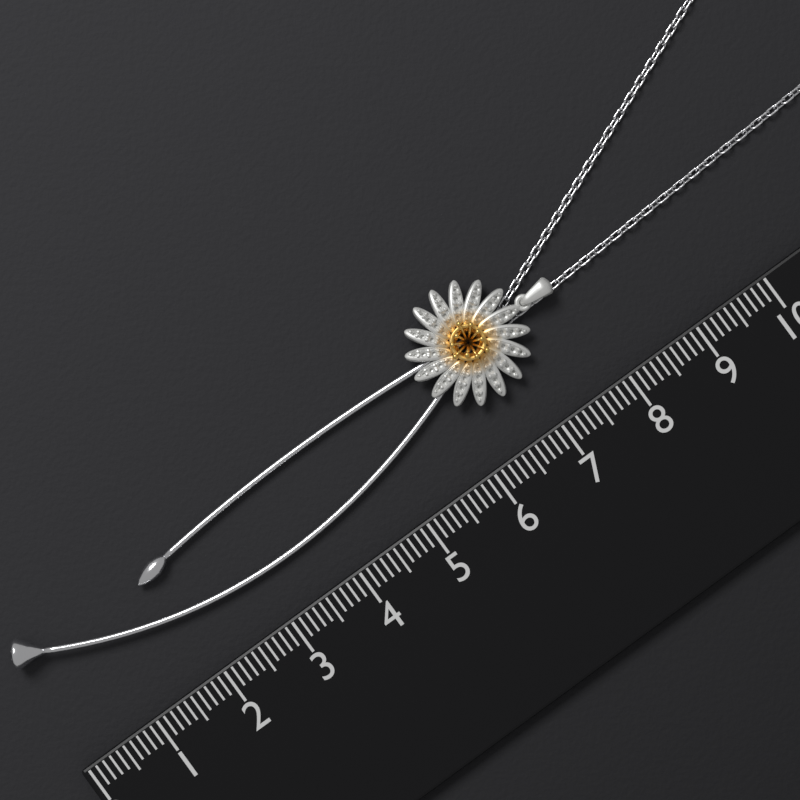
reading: 7.9 (no unit)
